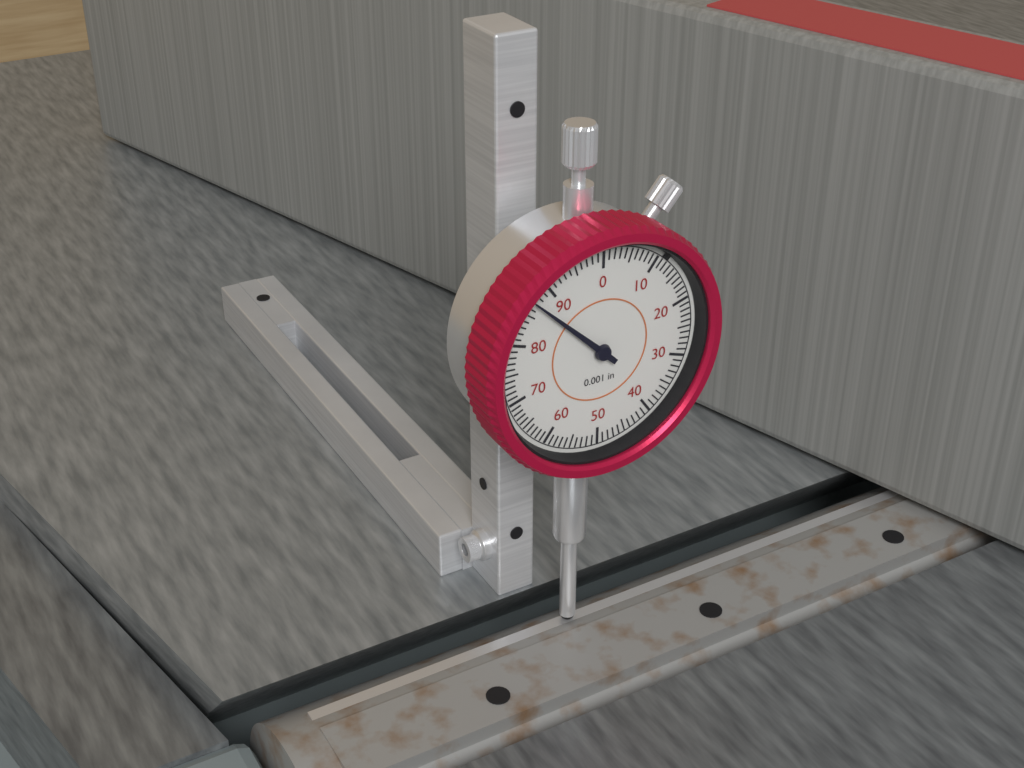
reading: 0.087 in
